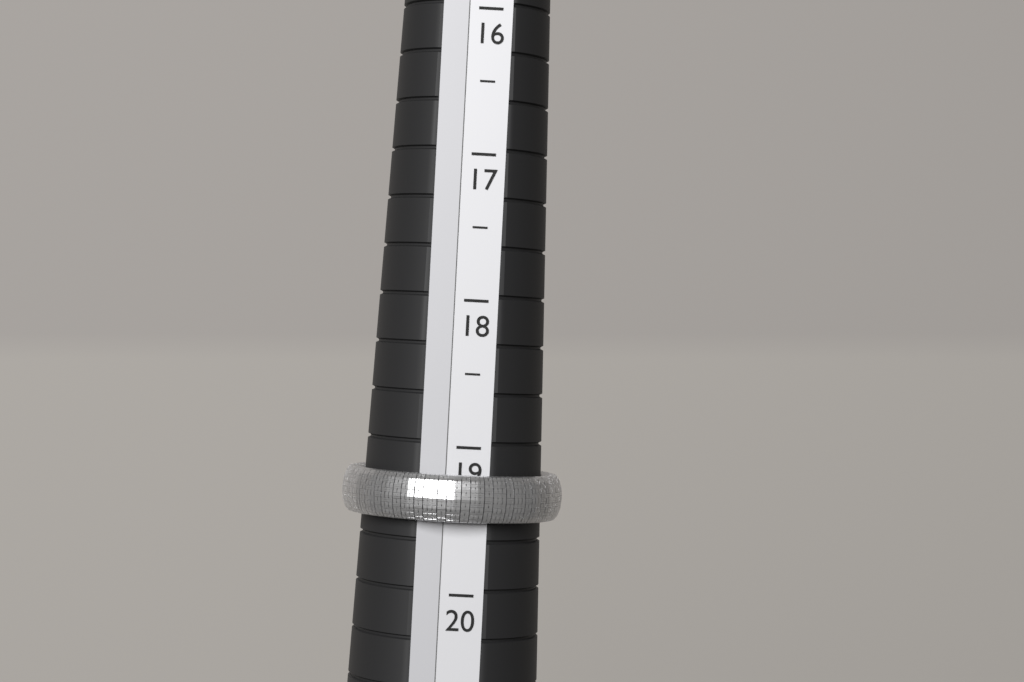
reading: 19.5 (no unit)
